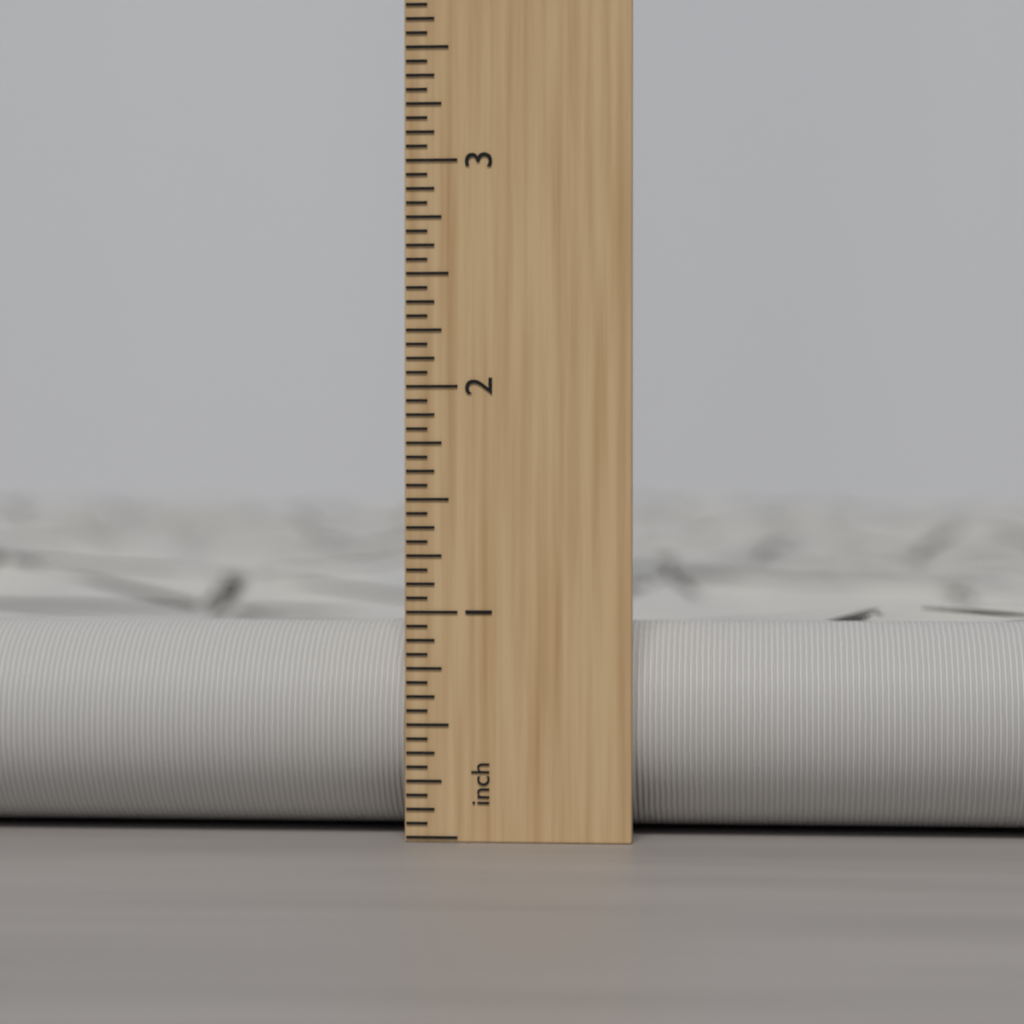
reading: 0.9375 inch
